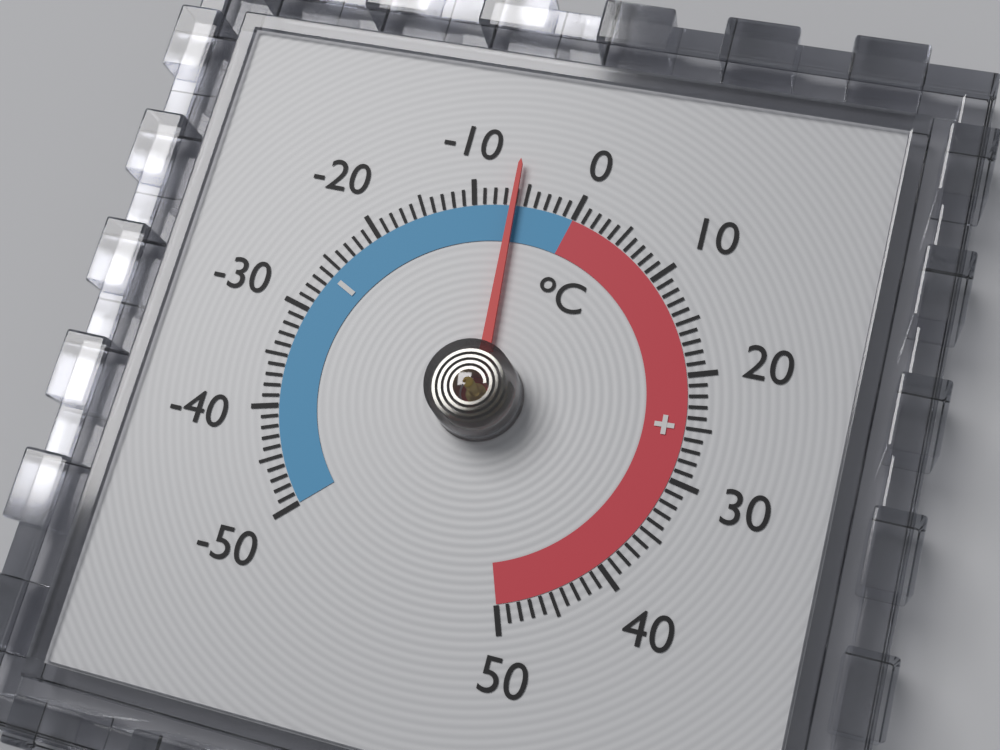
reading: -6 °C
